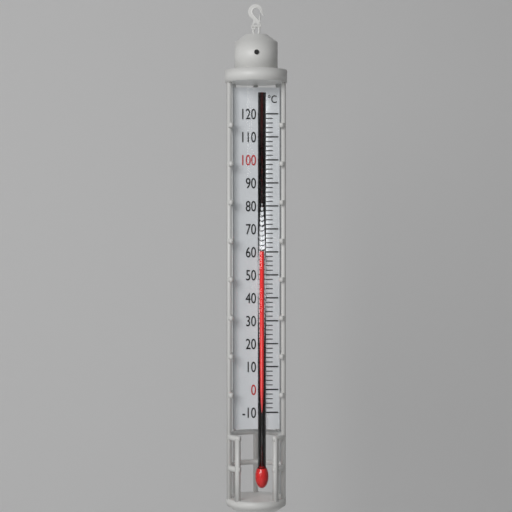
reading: 60 °C
